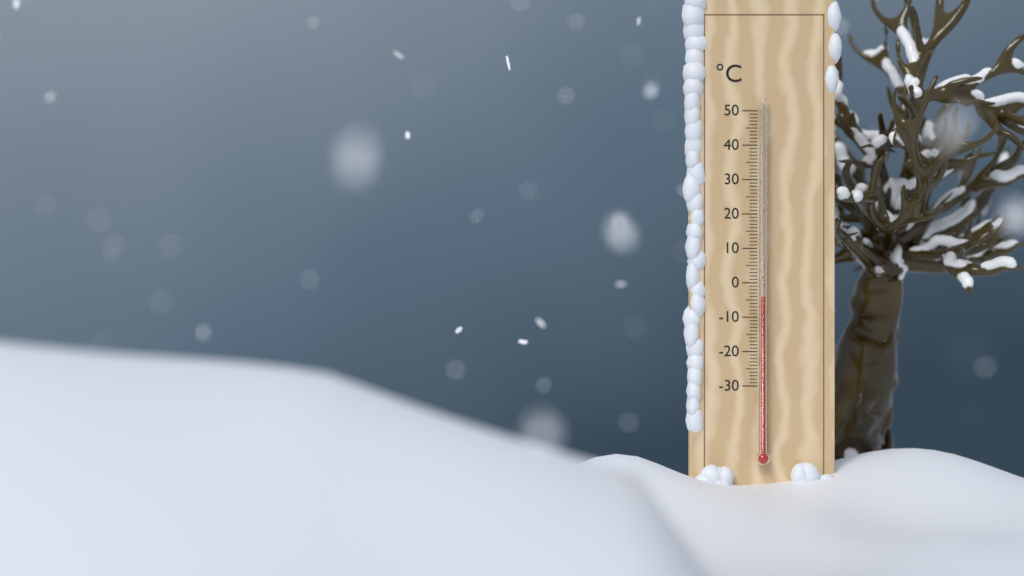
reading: -4 °C
